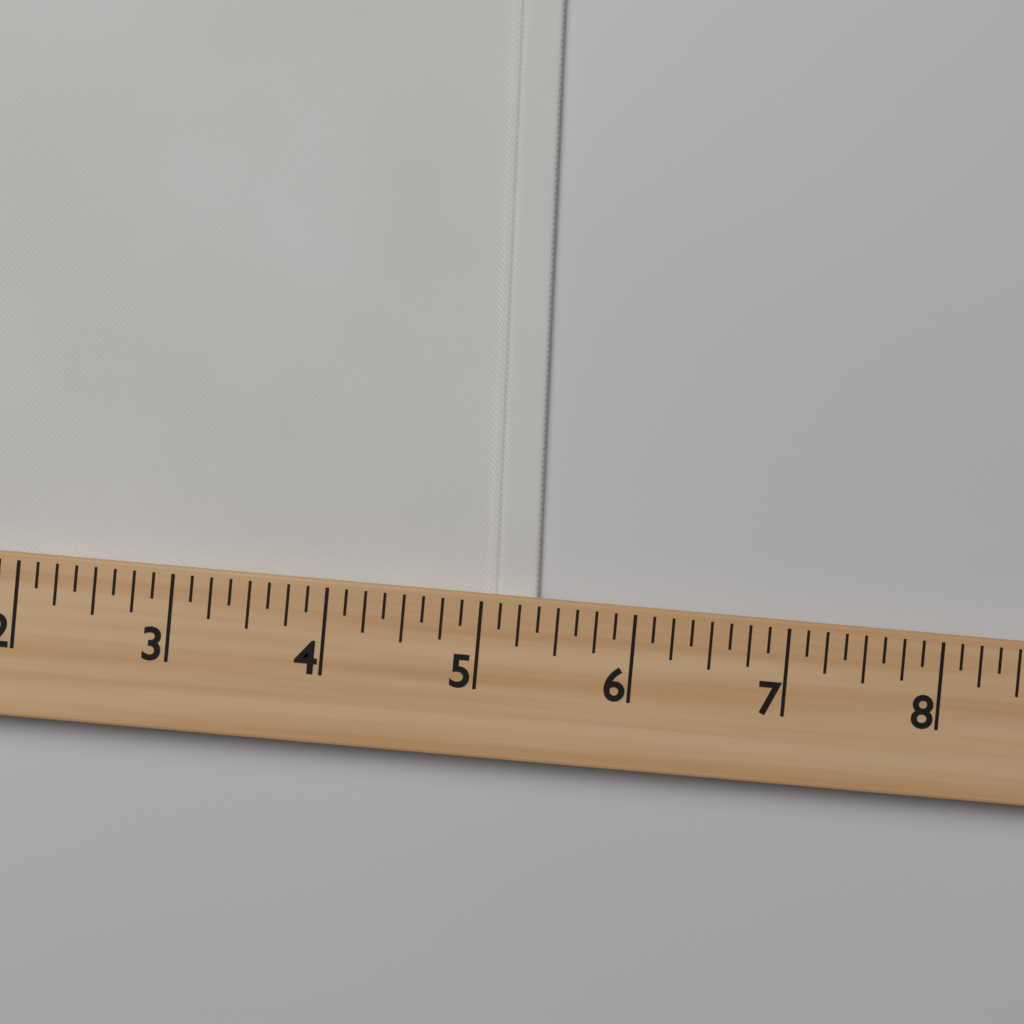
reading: 5.375 (no unit)
